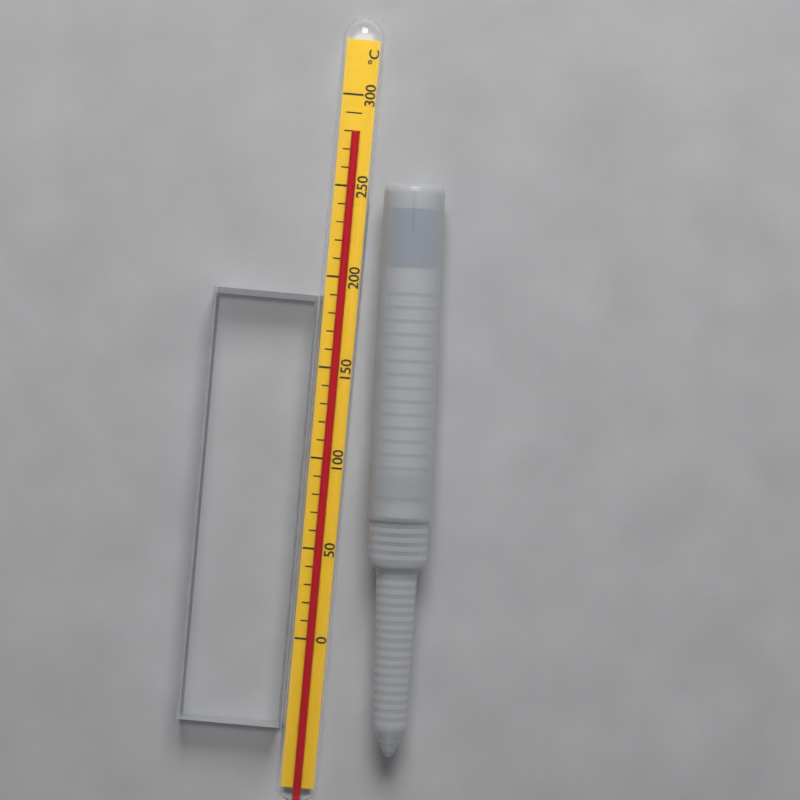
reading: 280 °C
